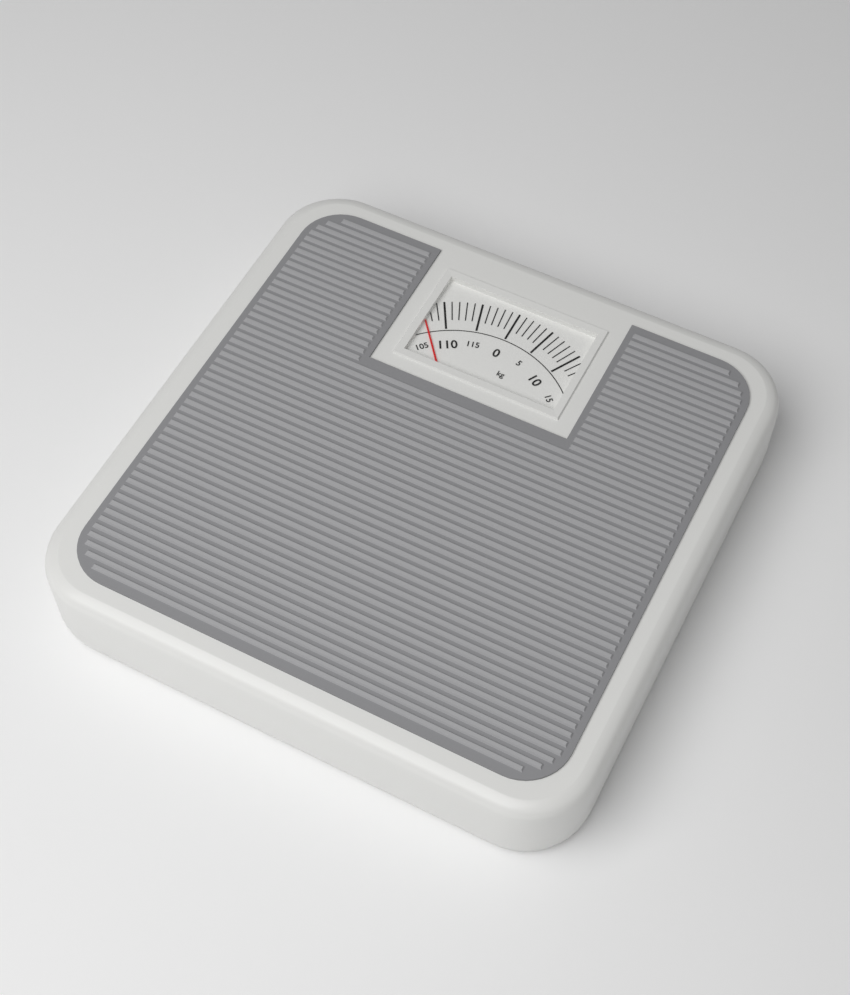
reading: 107 kg
